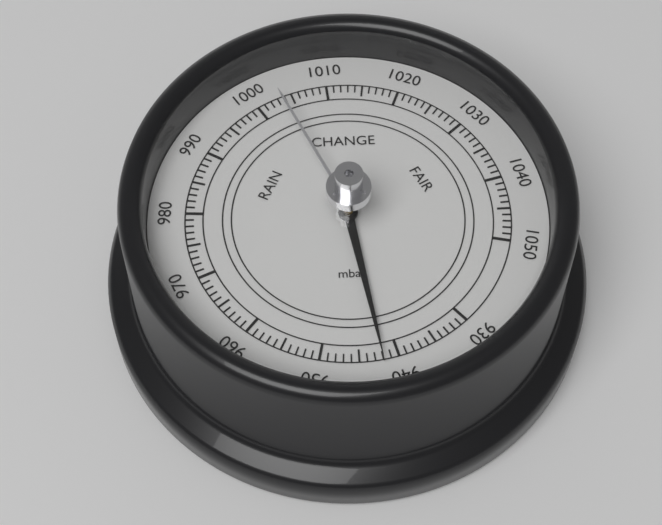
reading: 942 mbar
